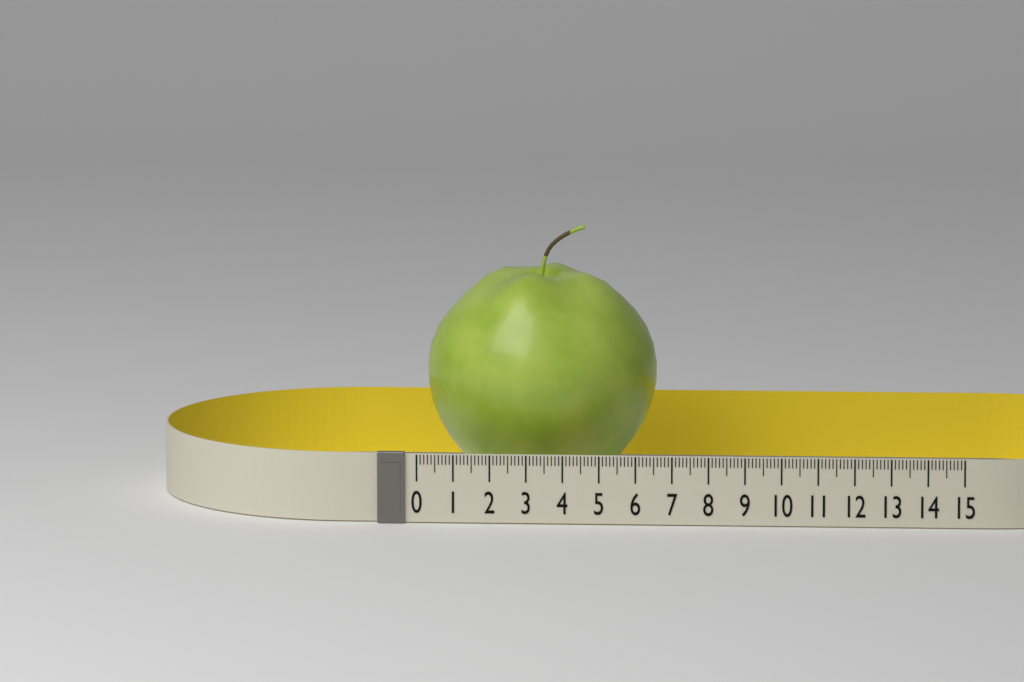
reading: 6.4 (no unit)
